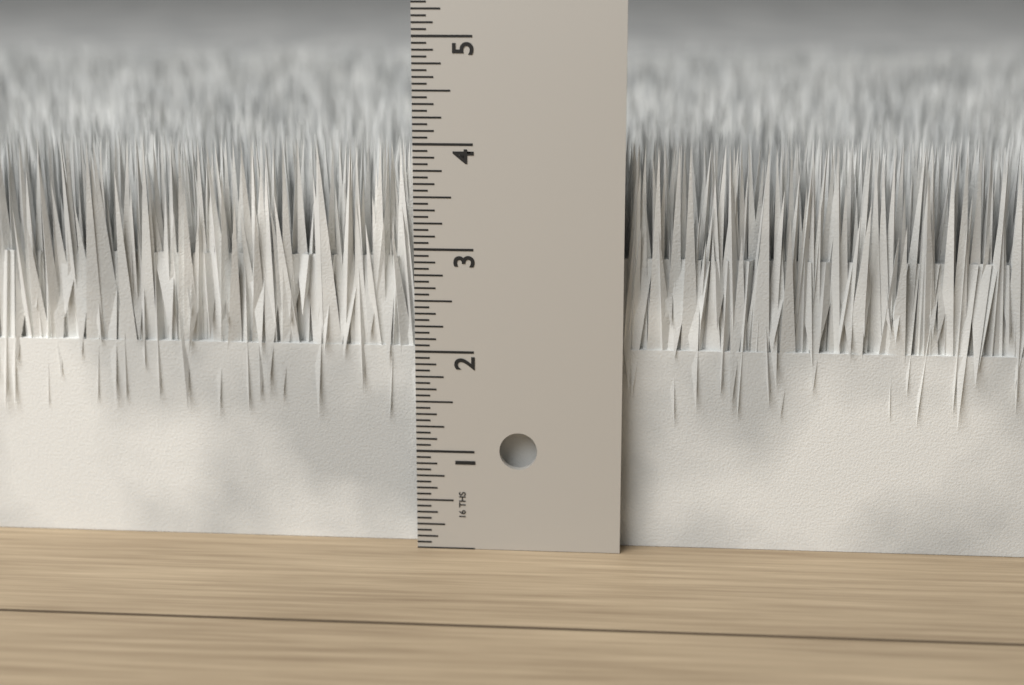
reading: 4.0000 in
